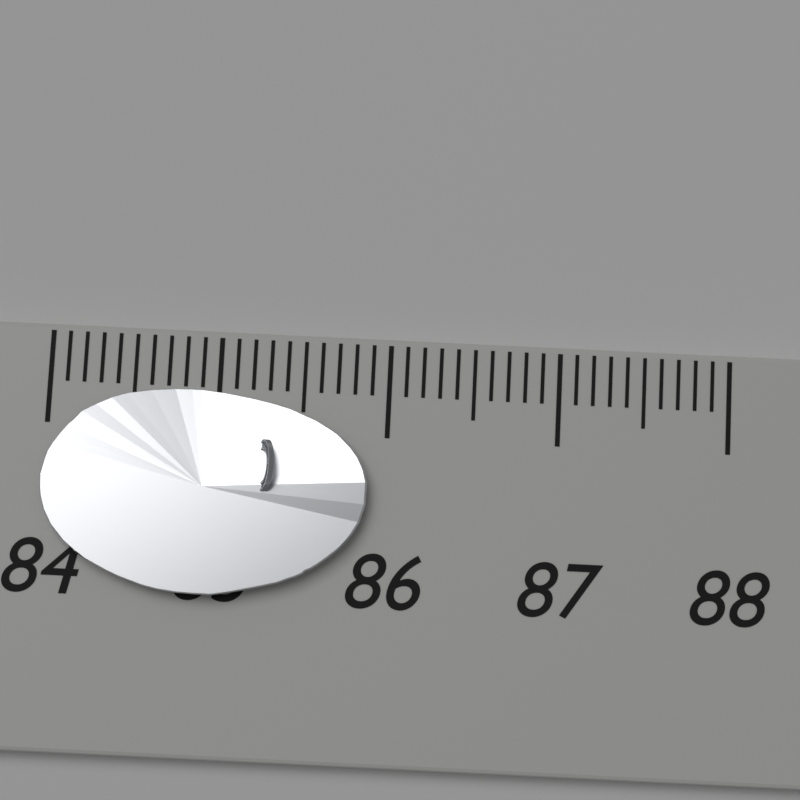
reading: 85.9 (no unit)
